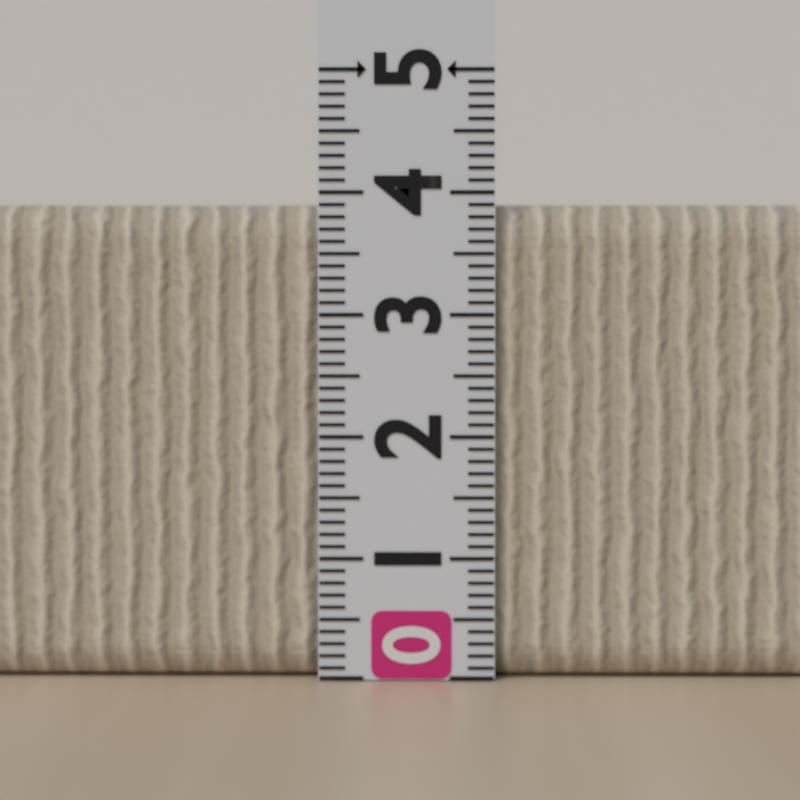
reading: 3.9 (no unit)
